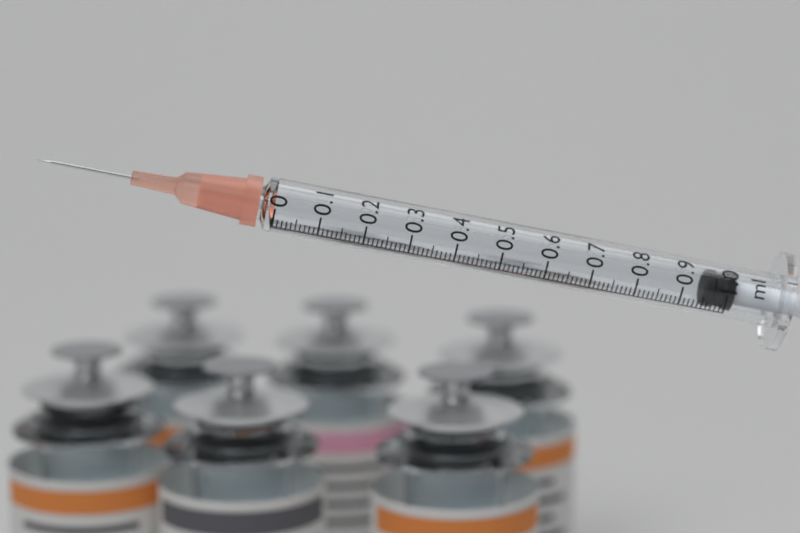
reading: 0.95 ml
